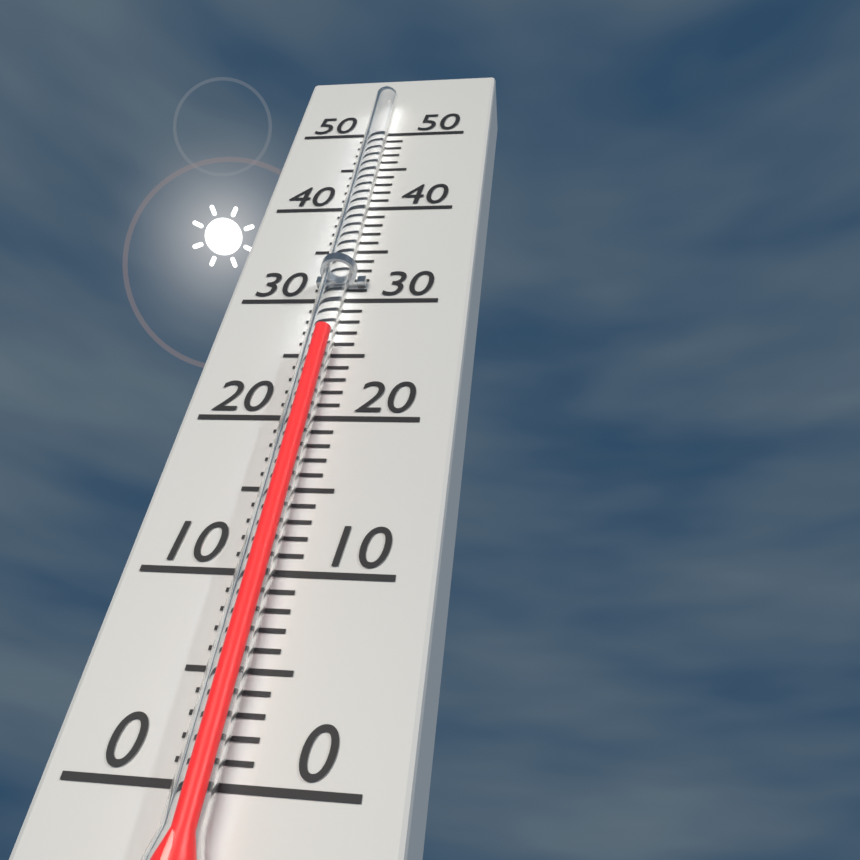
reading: 26 (no unit)
